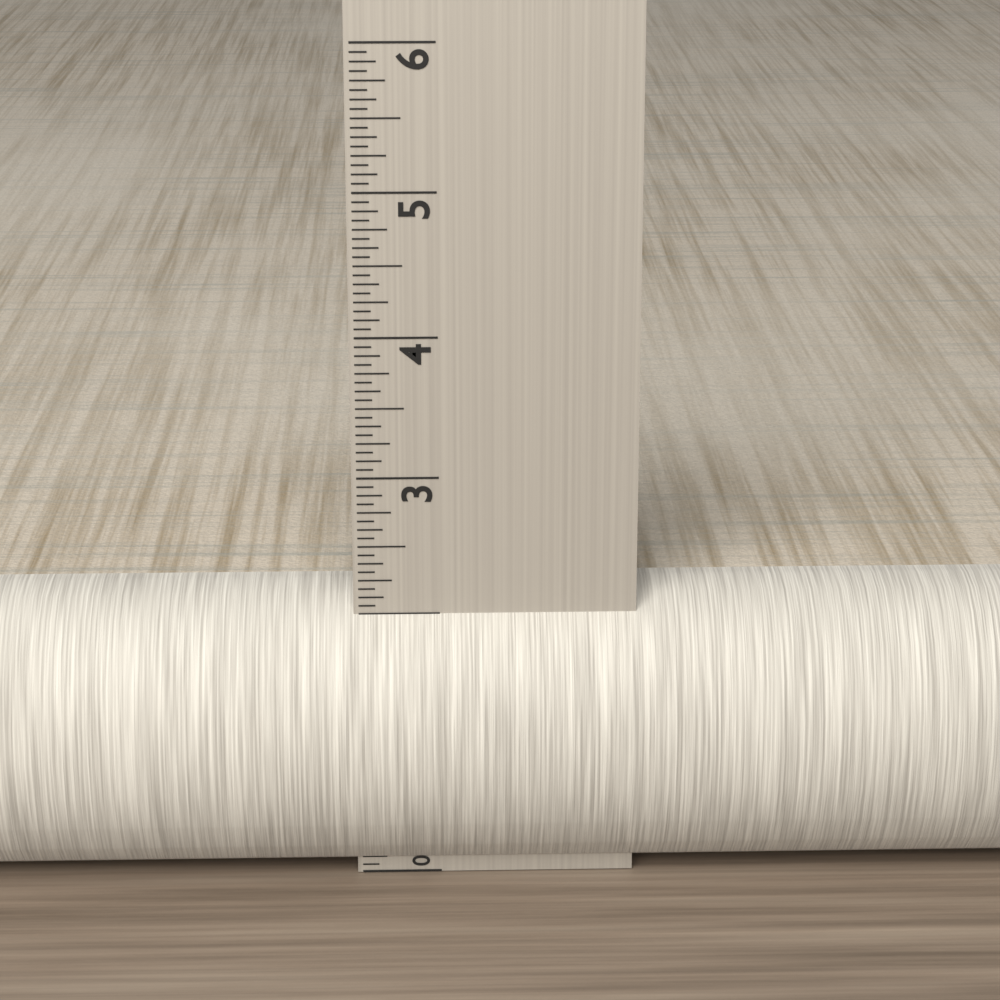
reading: 2.1250 in
